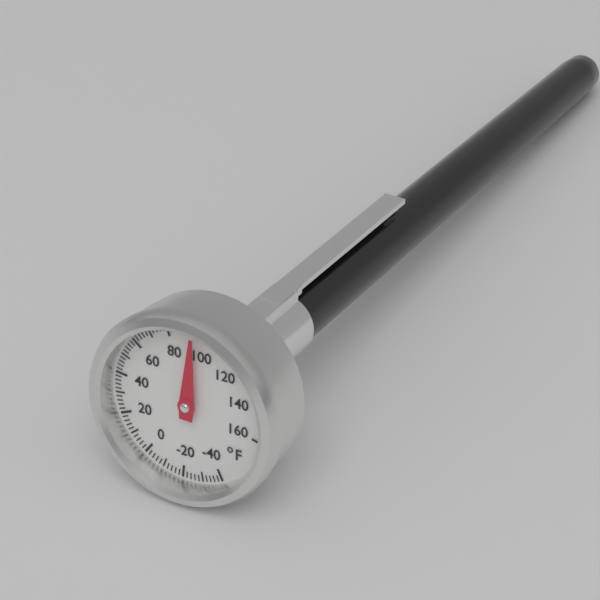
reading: 94 °F
